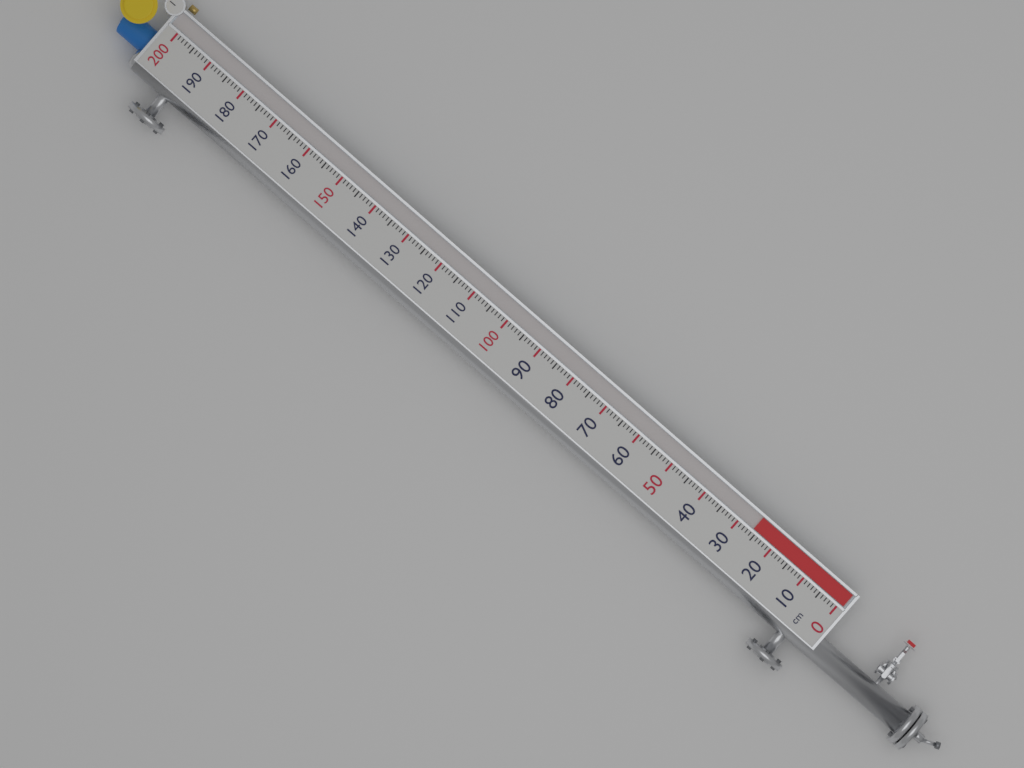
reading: 26 cm
